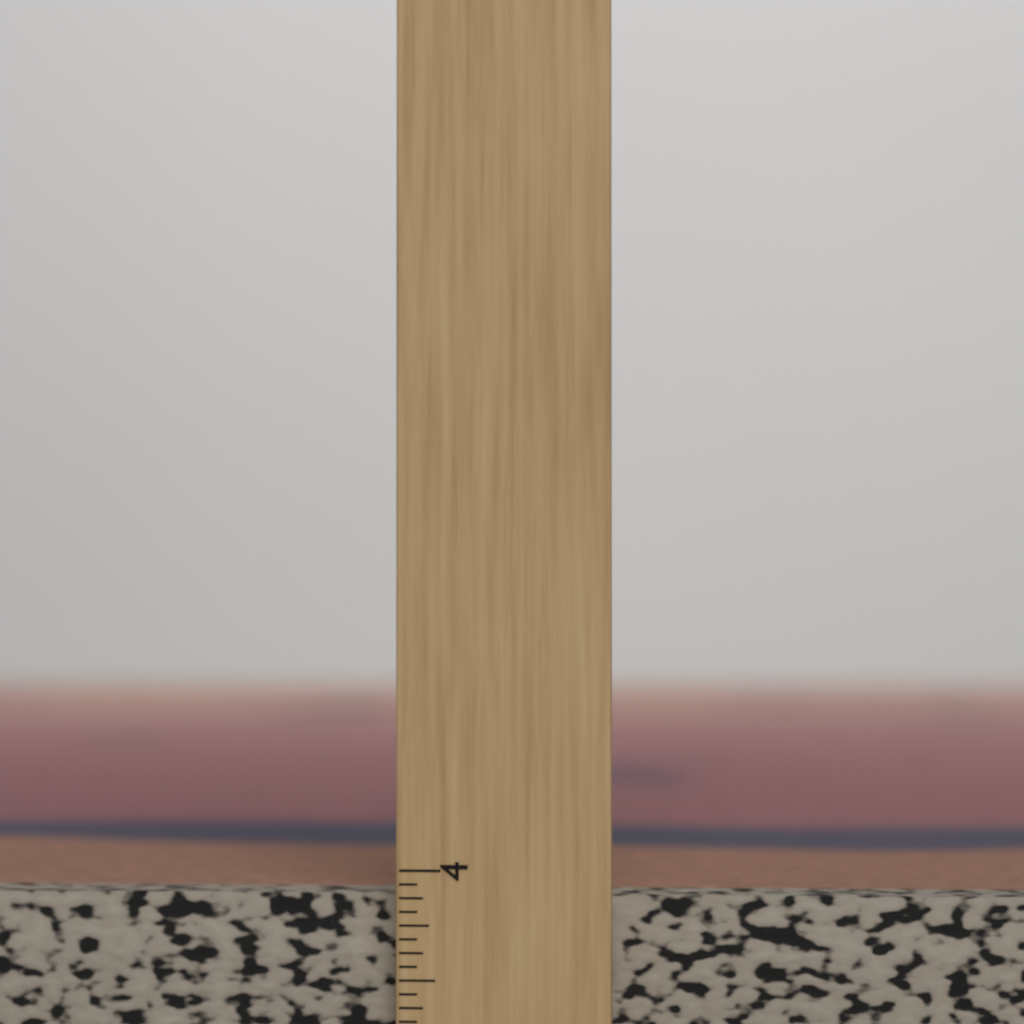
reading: 3.8750 inch
